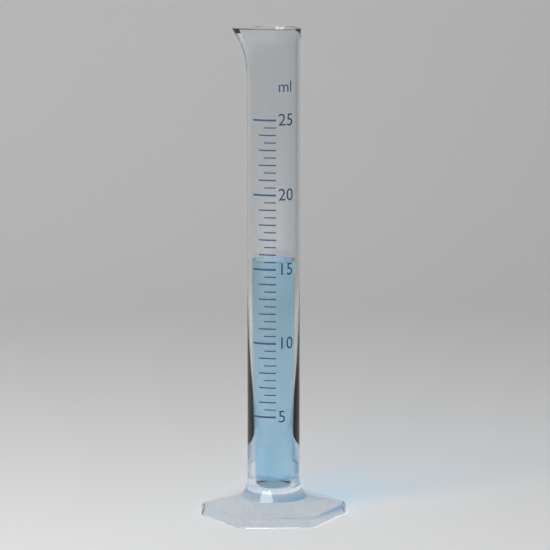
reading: 15.5 ml
